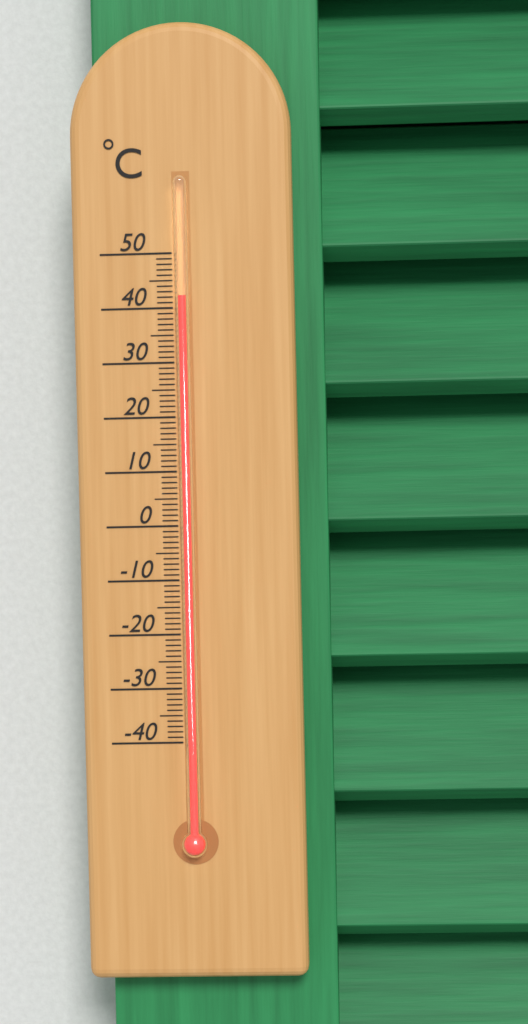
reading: 42 °C
